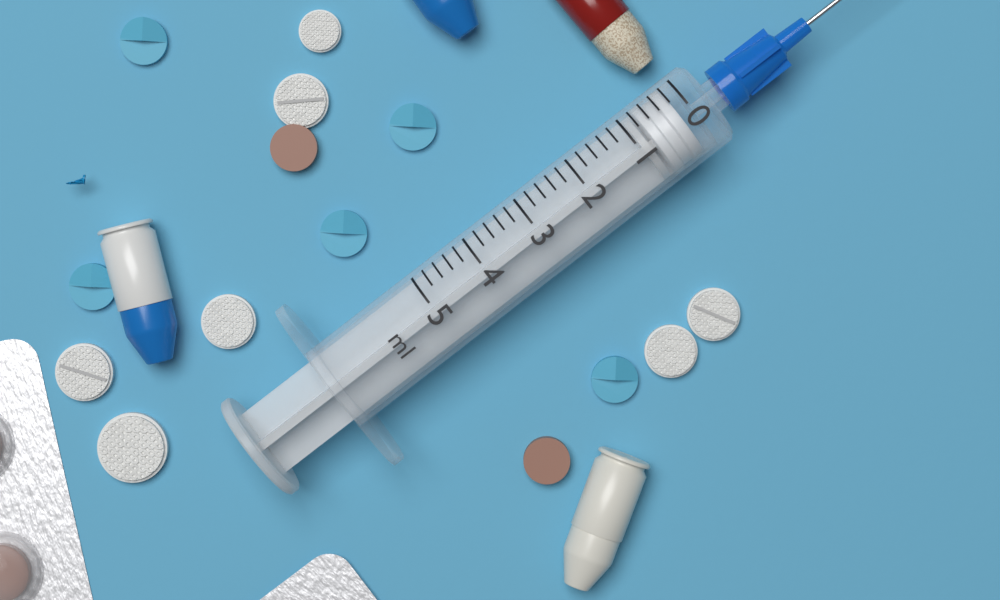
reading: 0.2 ml
